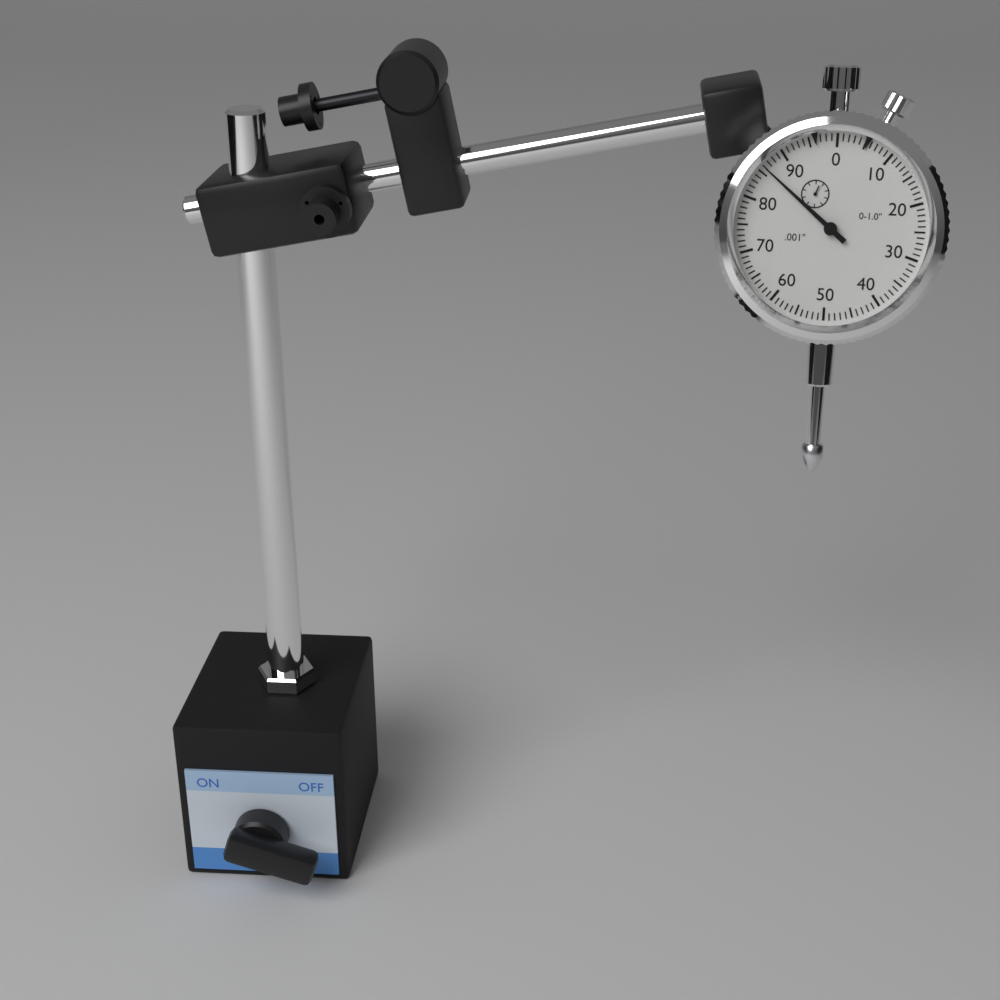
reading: 0.086 in
